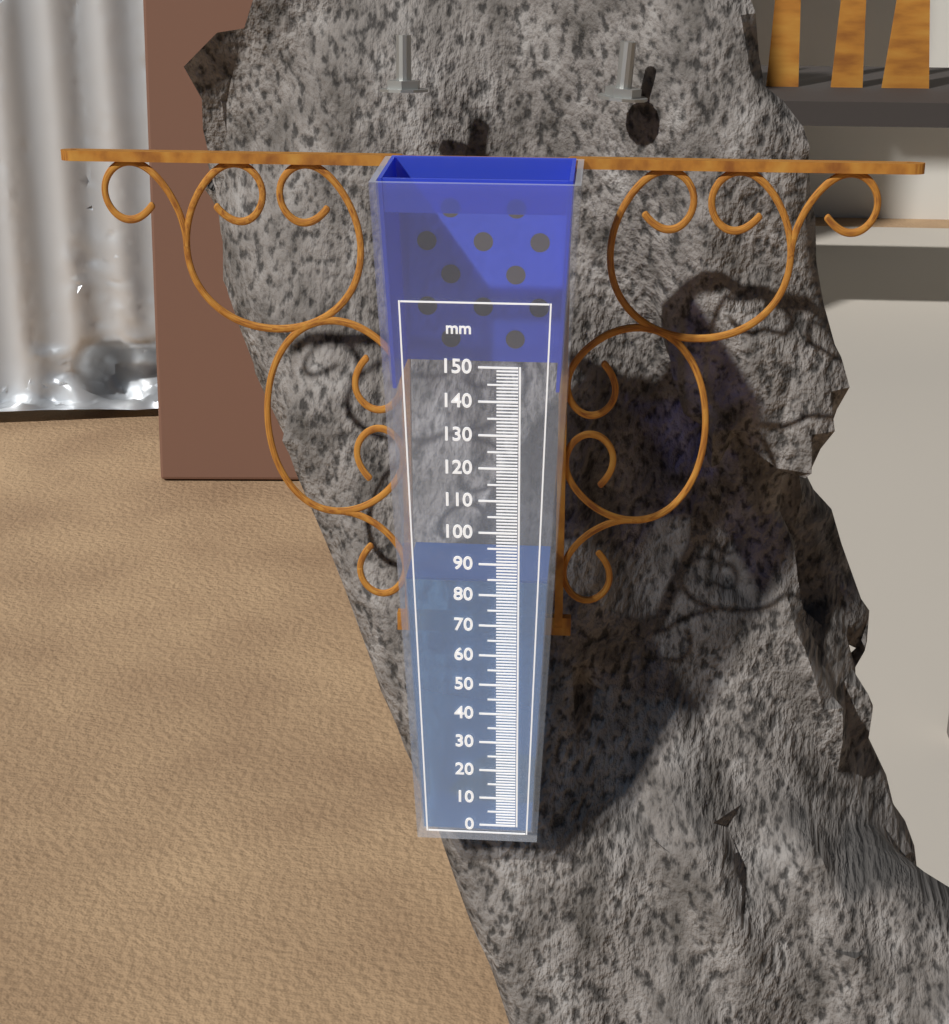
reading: 84 mm
